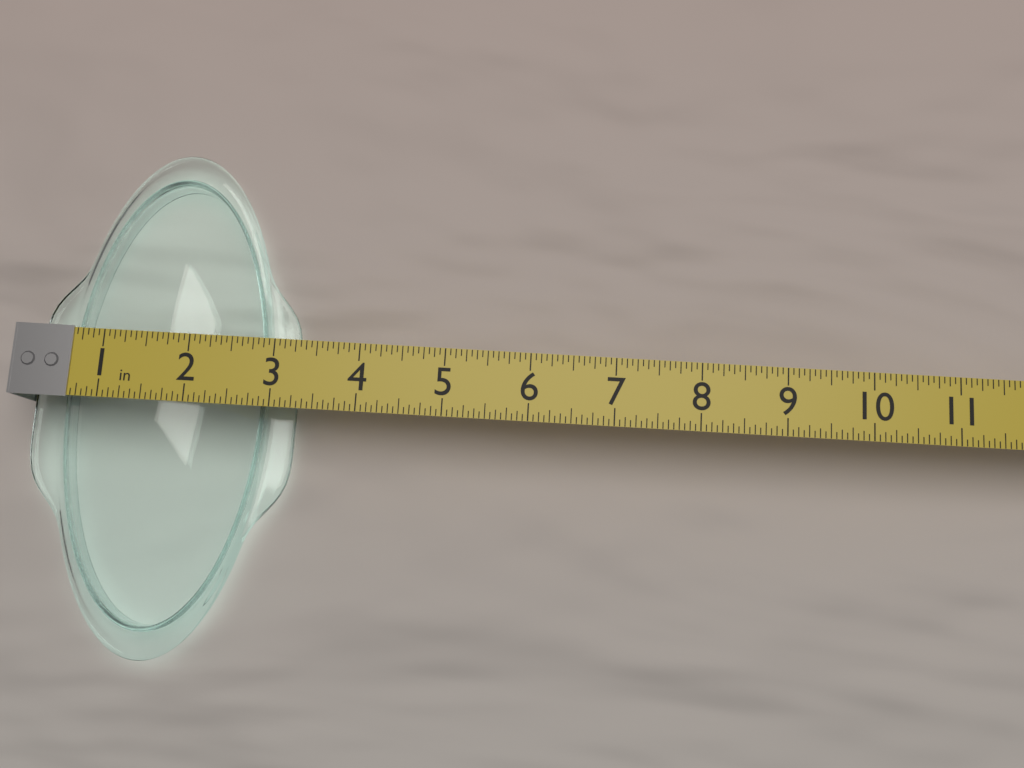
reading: 3.1875 in
